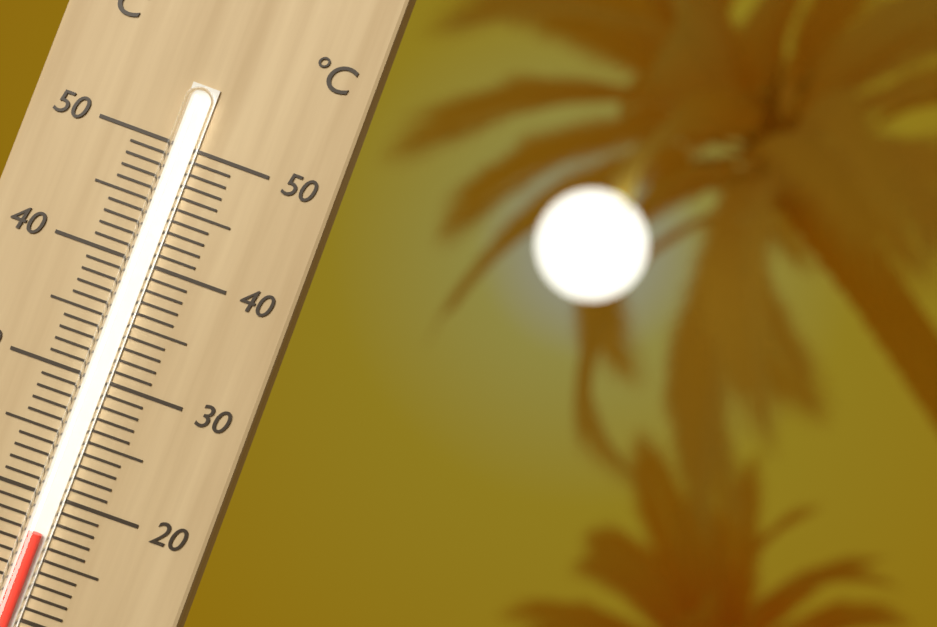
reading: 17 °C
